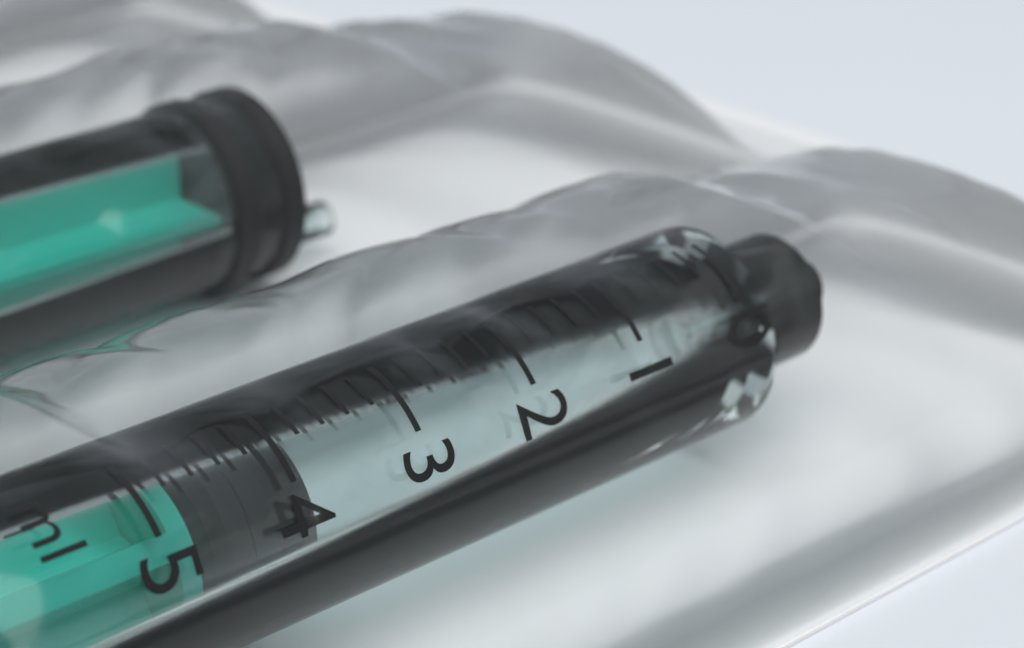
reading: 3.8 ml
